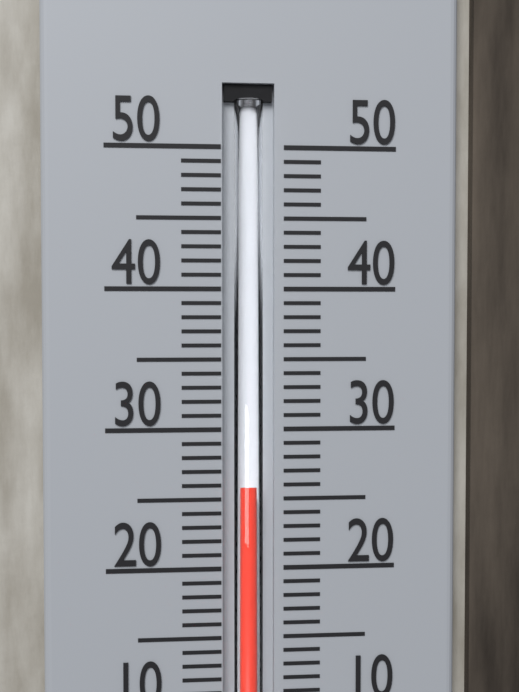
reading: 26 °C
